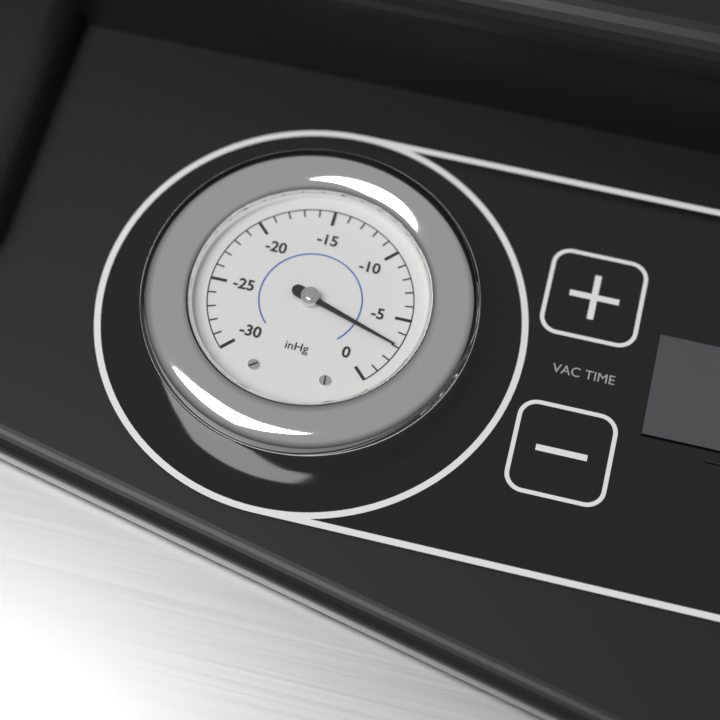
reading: -3 inHg
